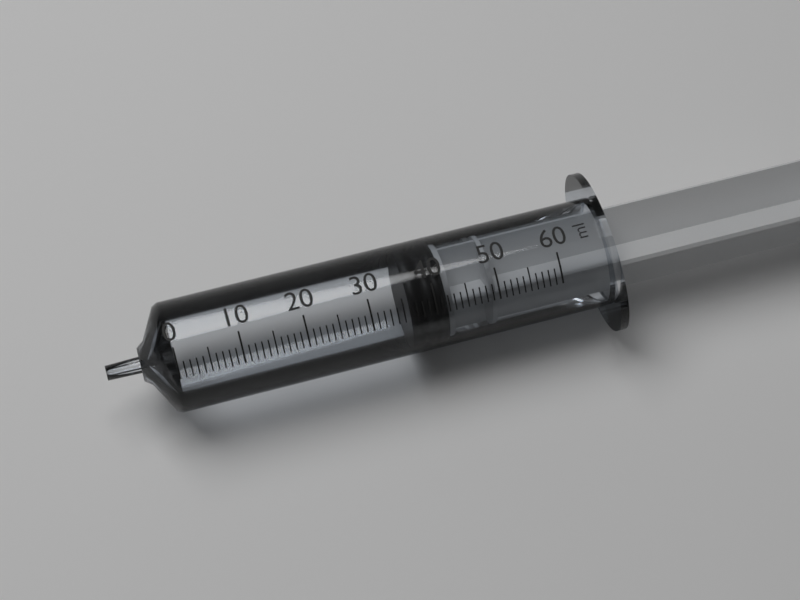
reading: 36 ml
